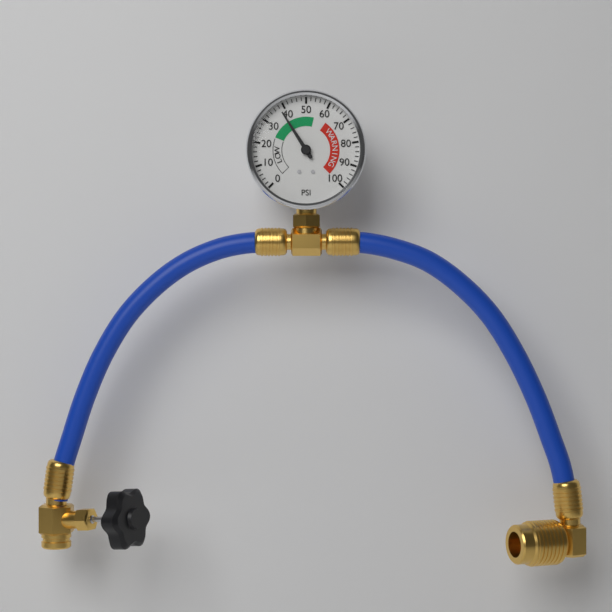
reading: 38 psi
